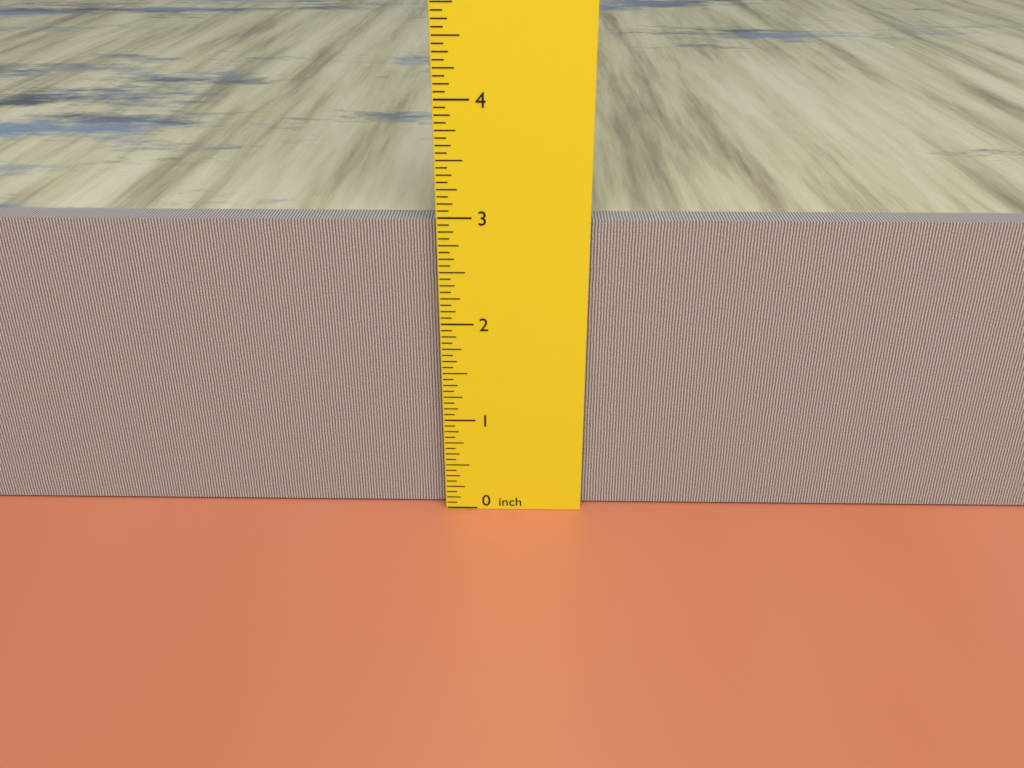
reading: 2.9375 inch
